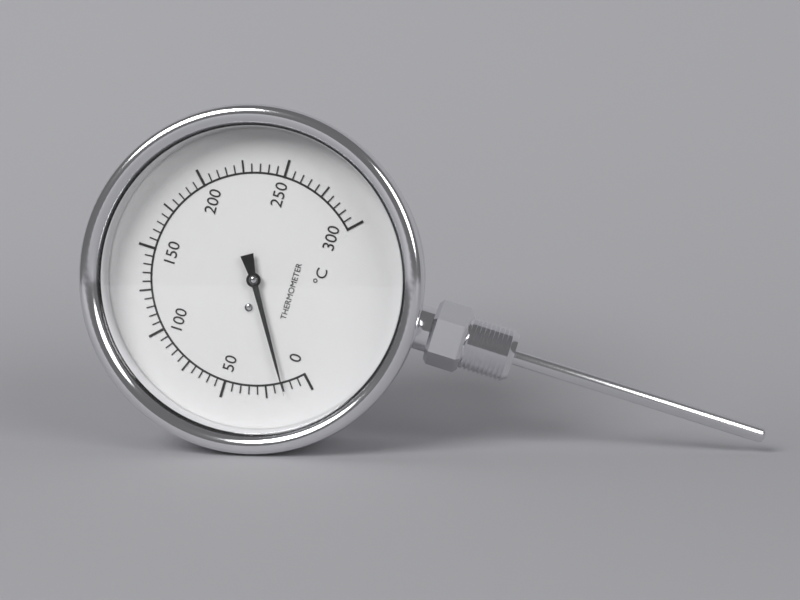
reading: 15 °C
